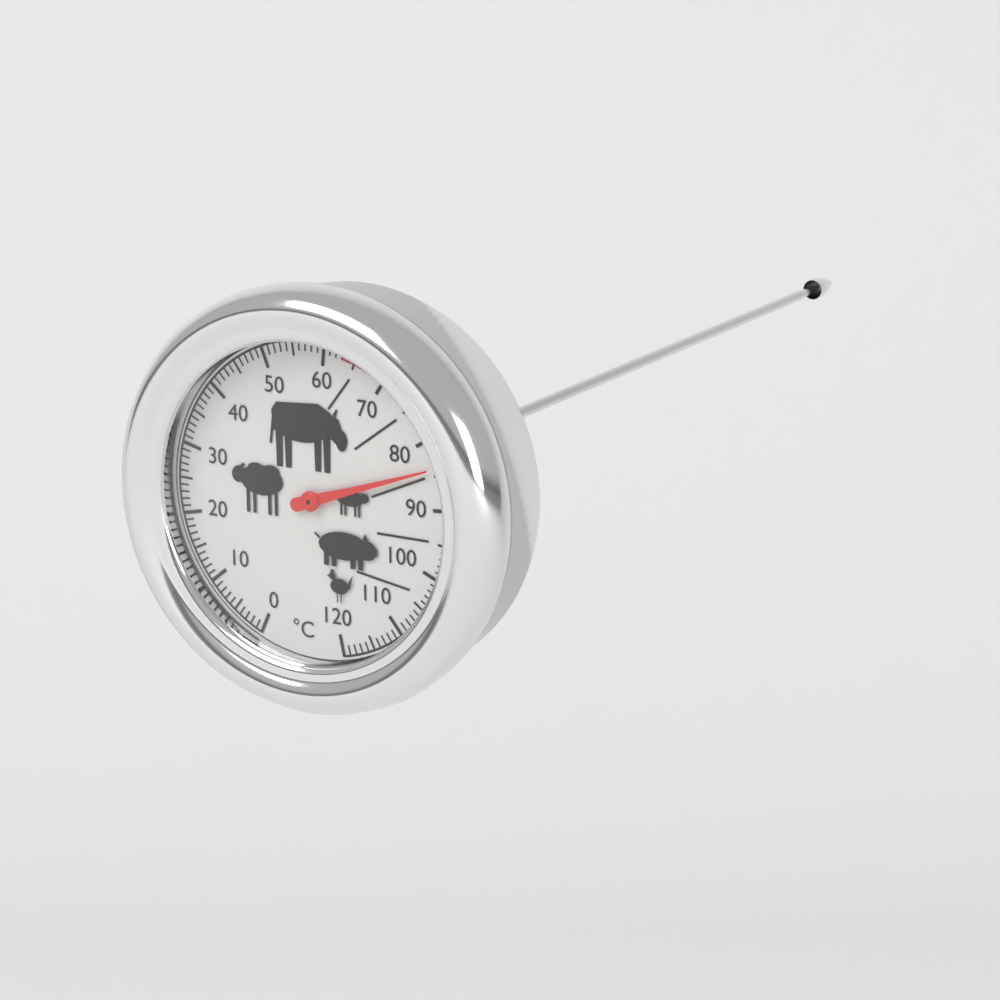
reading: 84 °C
